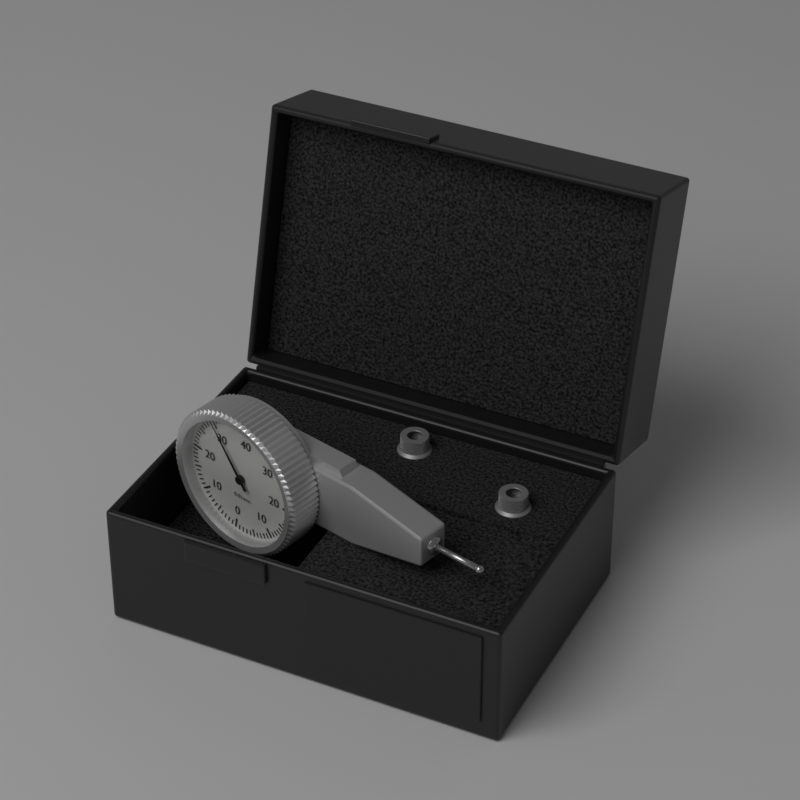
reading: 0.30 mm
